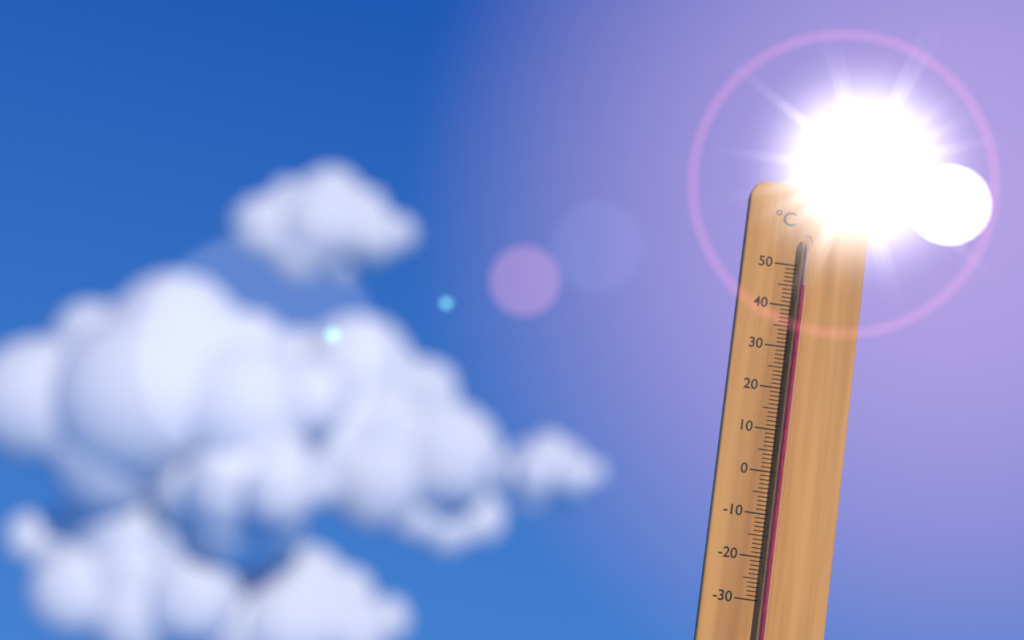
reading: 45 °C
